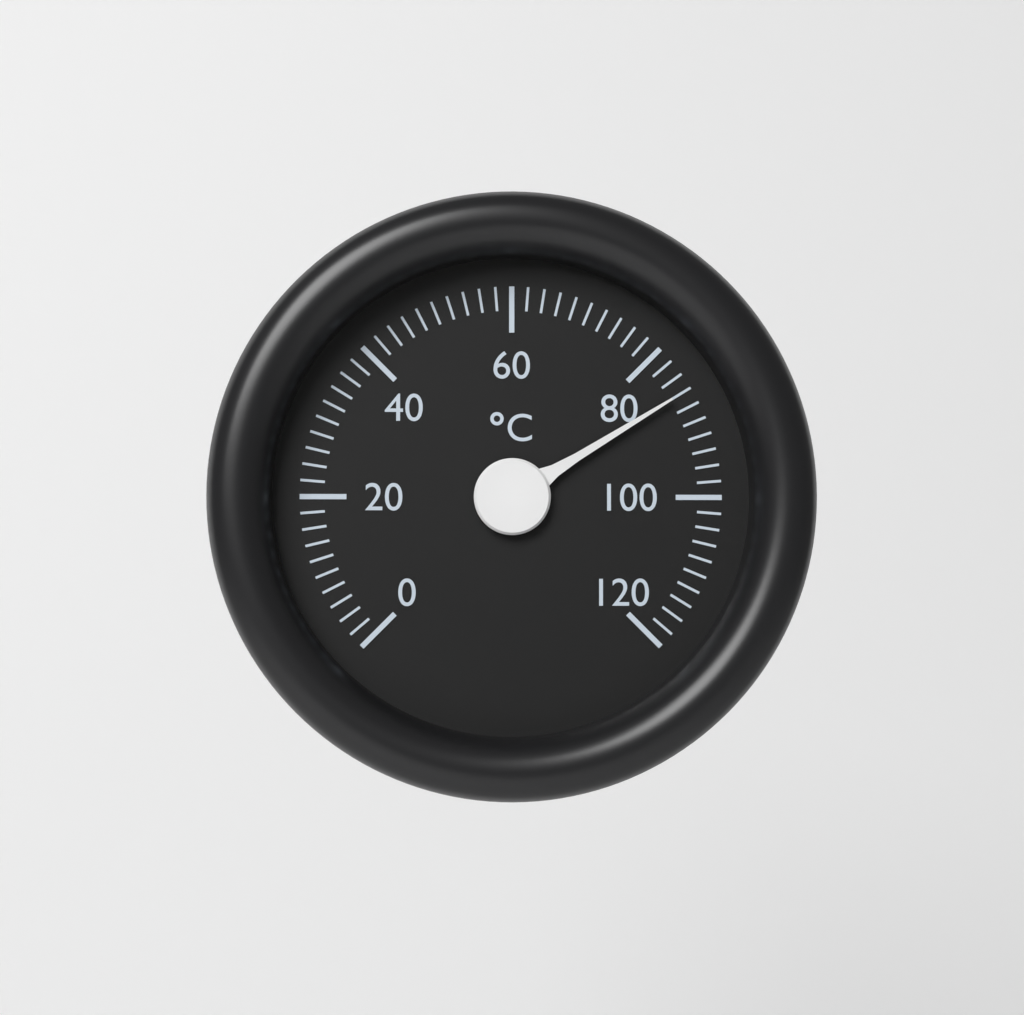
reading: 86 °C
